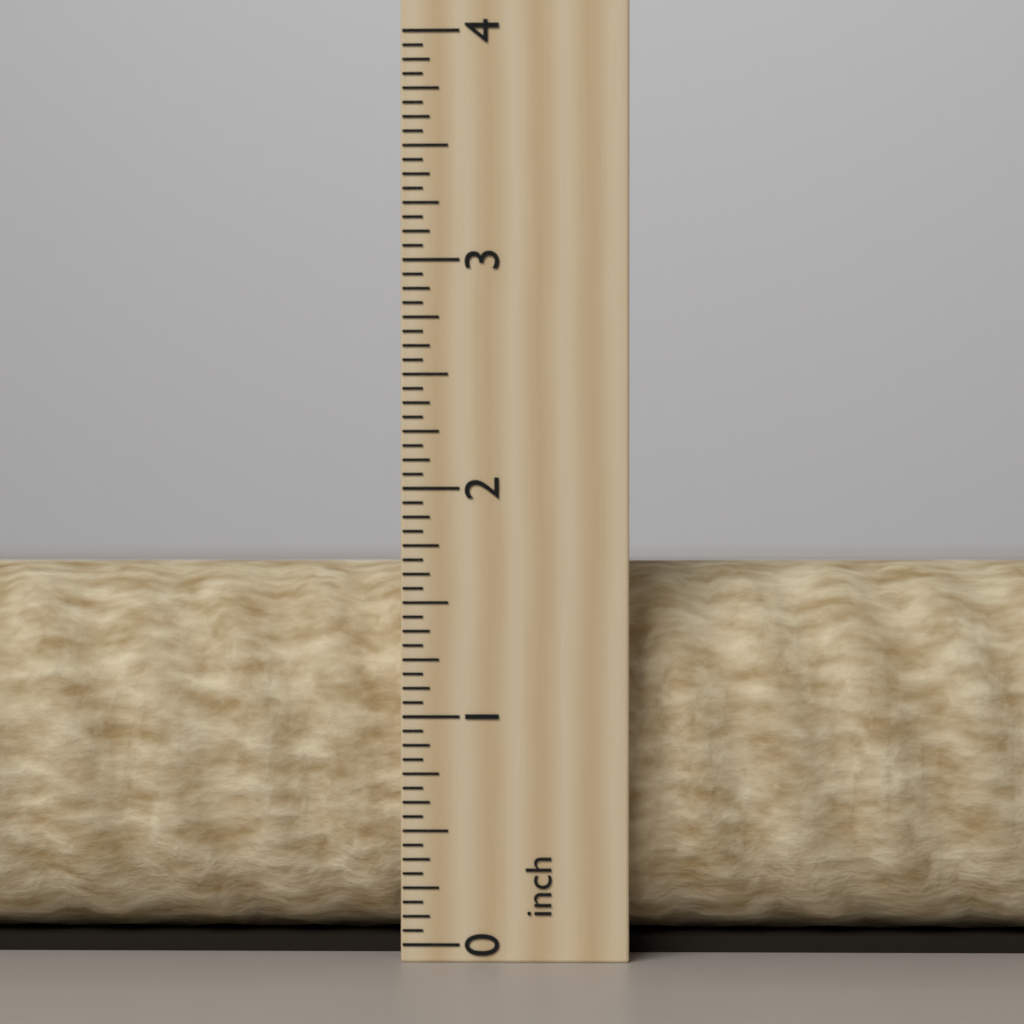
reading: 1.6875 inch
